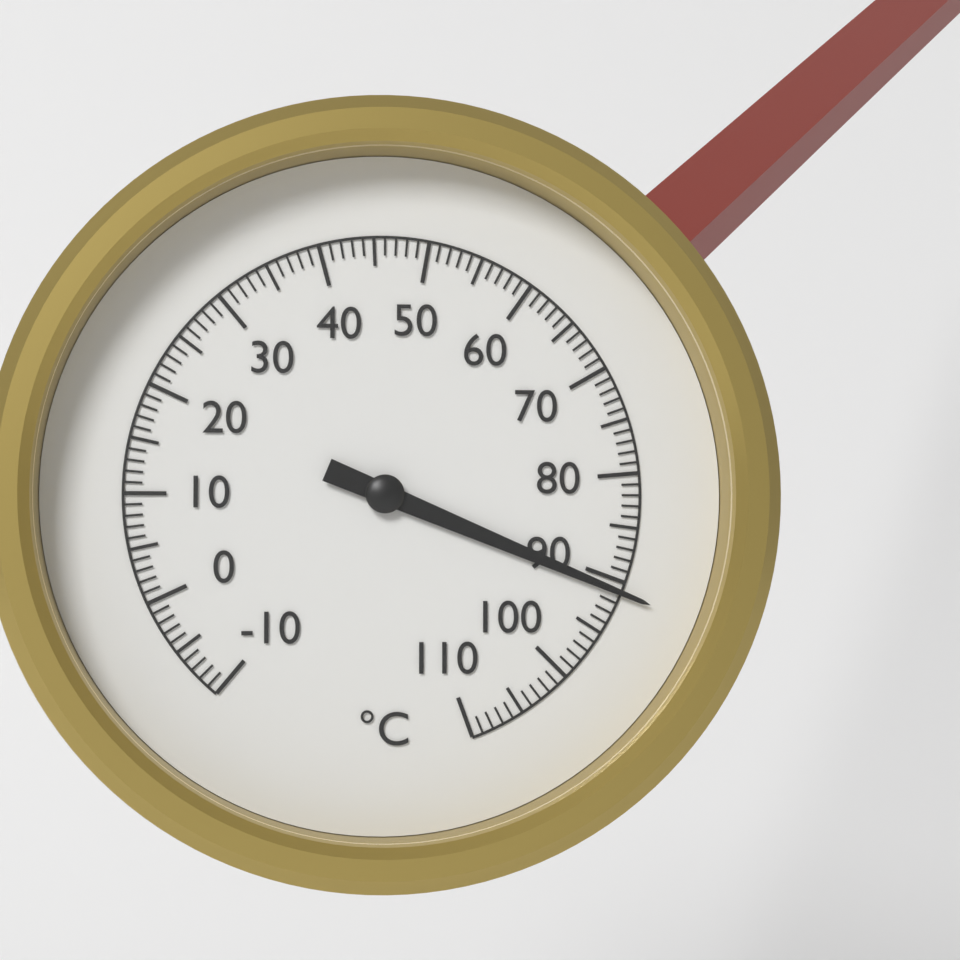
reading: 91 °C
